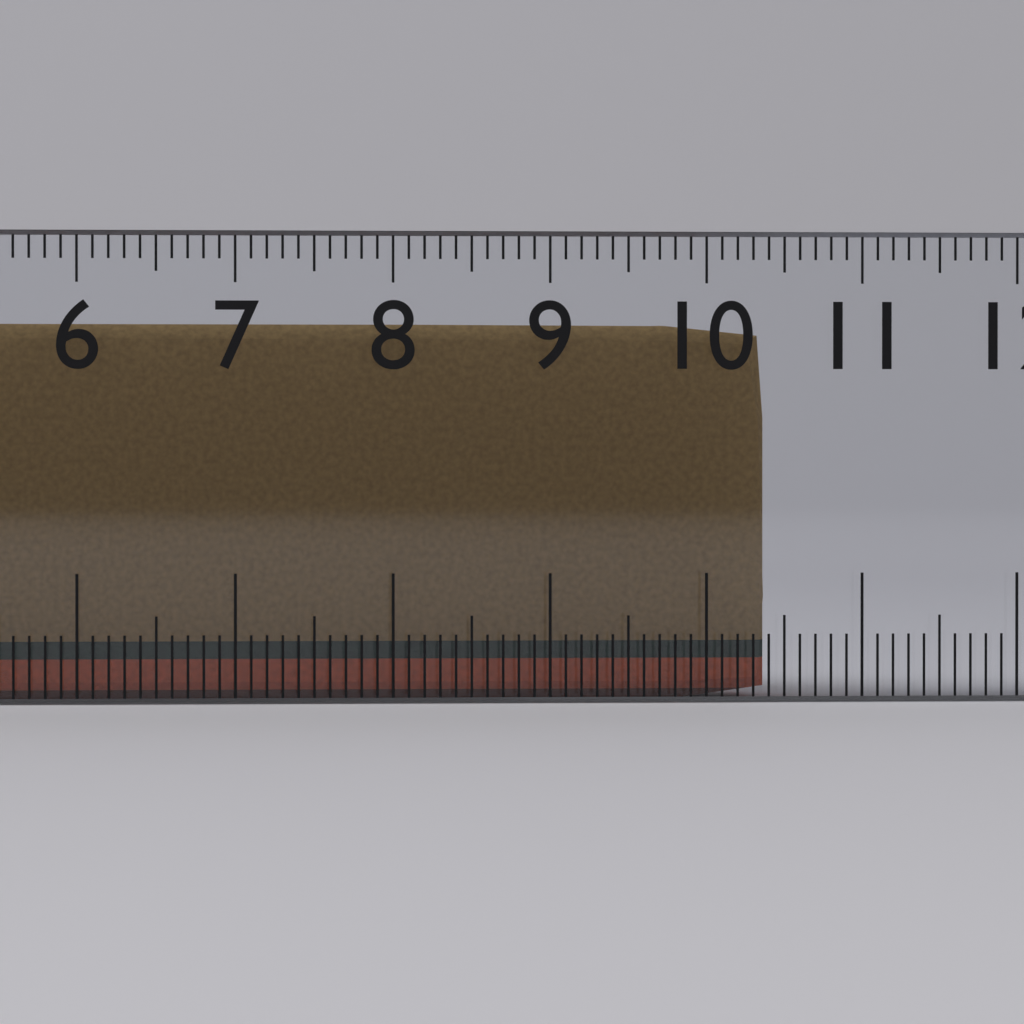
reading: 10.4 cm
